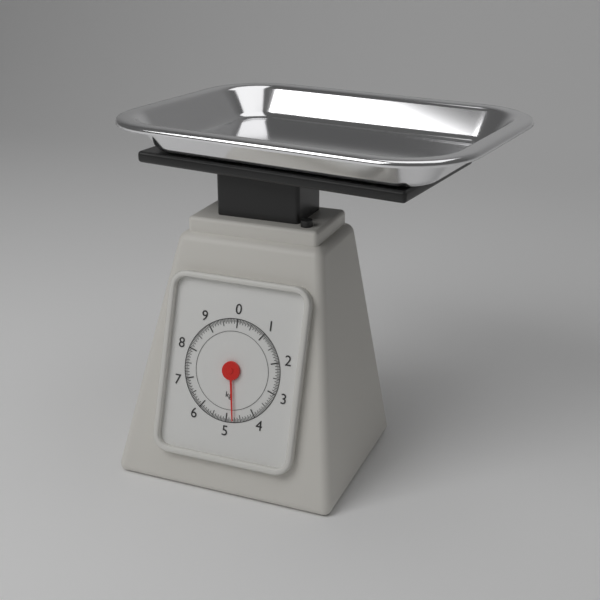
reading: 4.75 kg
